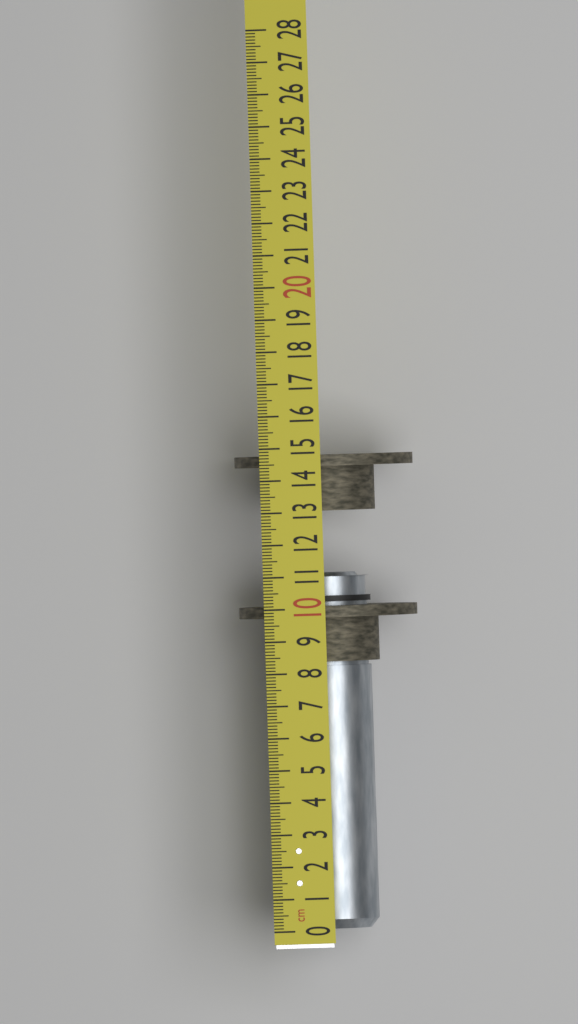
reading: 11.1 cm
